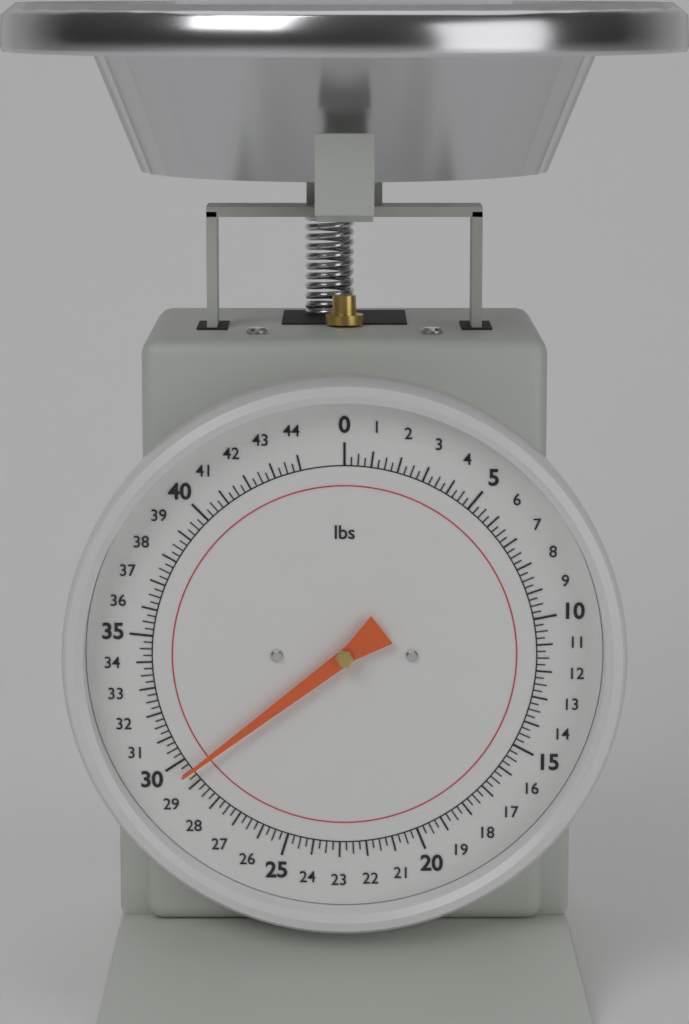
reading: 29.50 lbs
